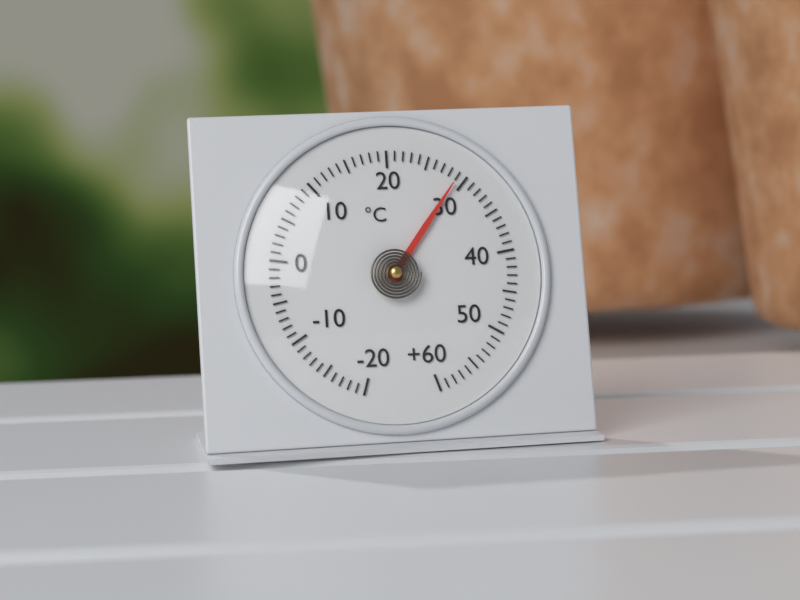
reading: 29 °C
